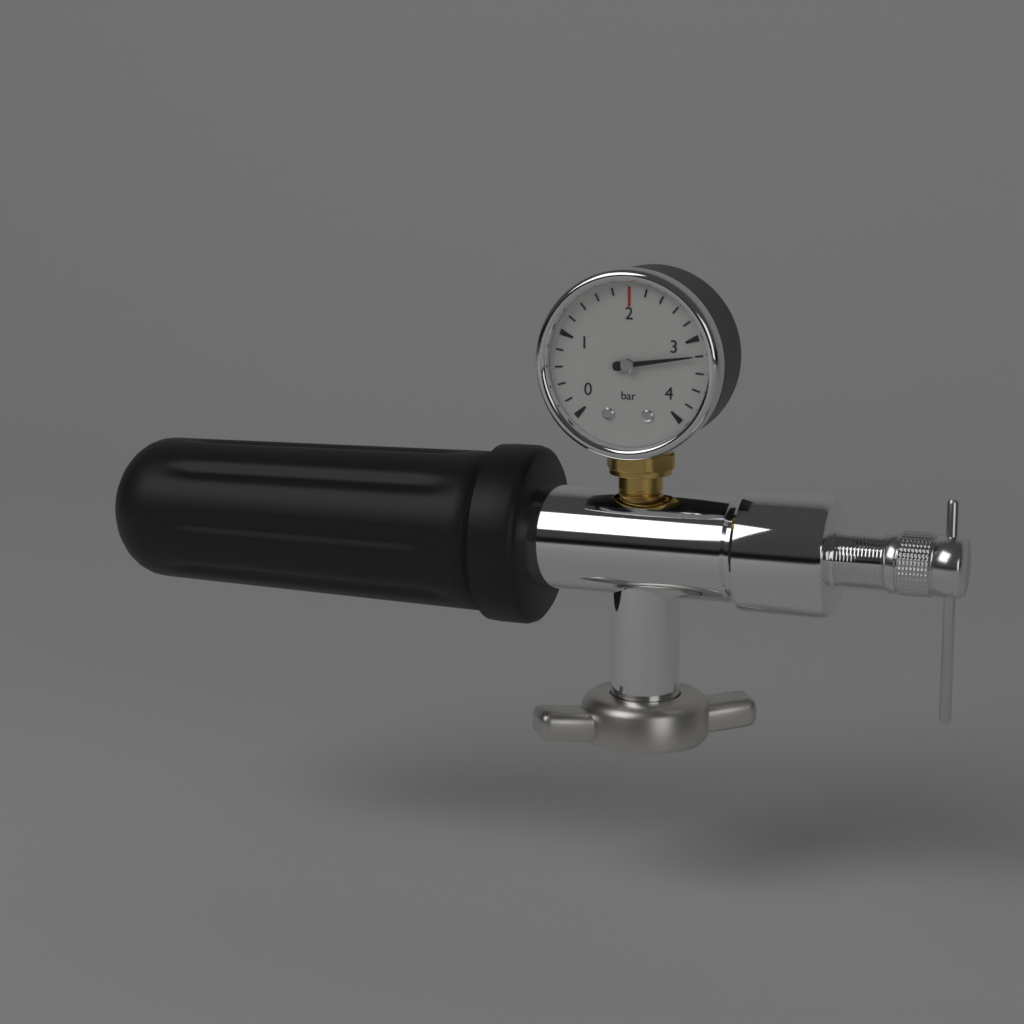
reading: 3.2 bar
